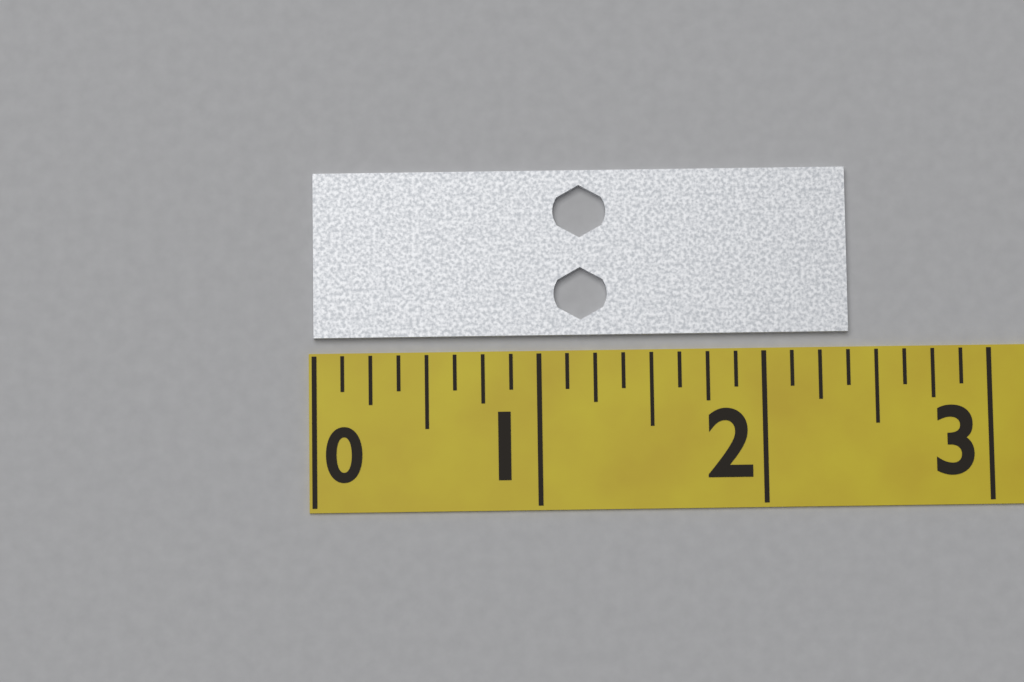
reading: 2.375 (no unit)
